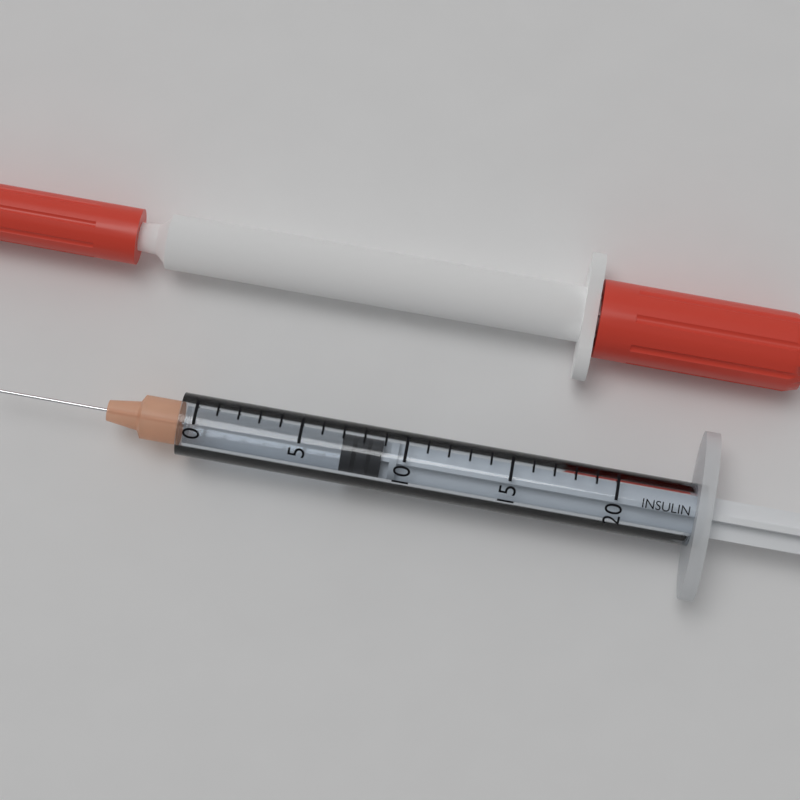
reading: 7 (no unit)
